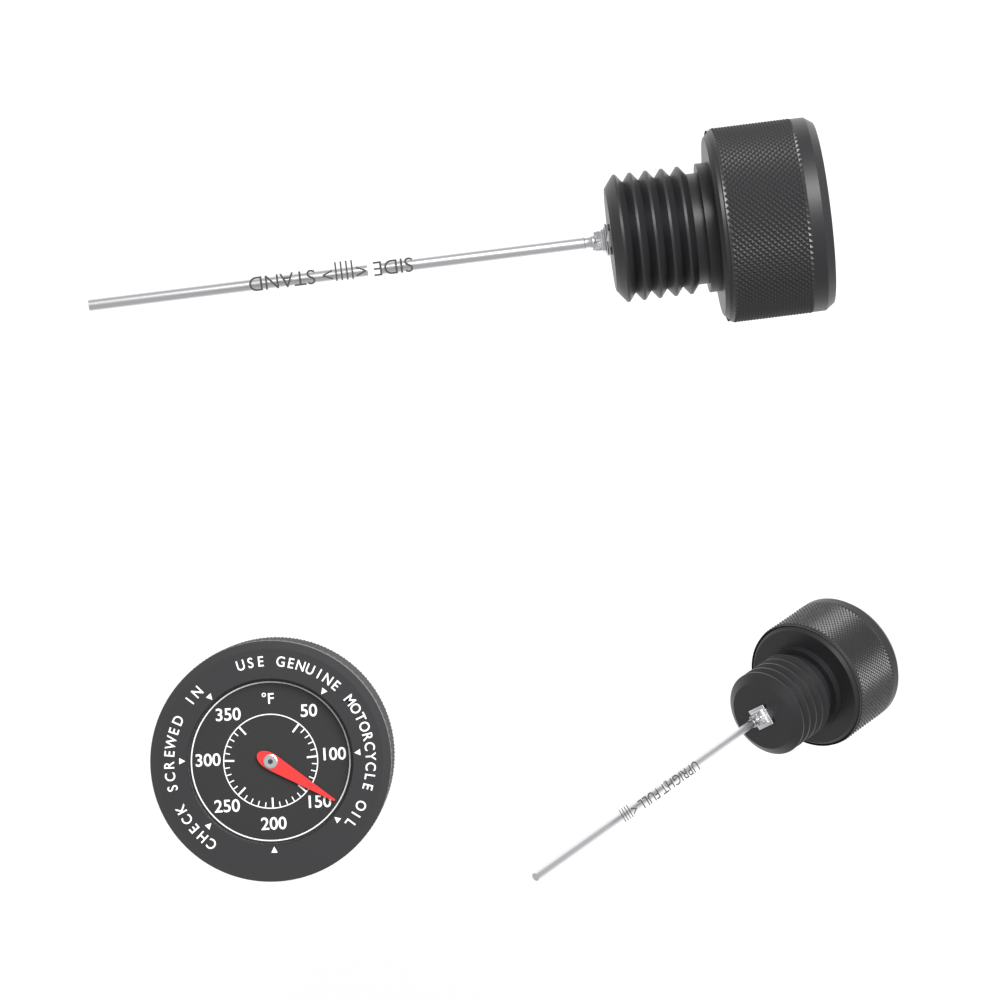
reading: 140 °F
